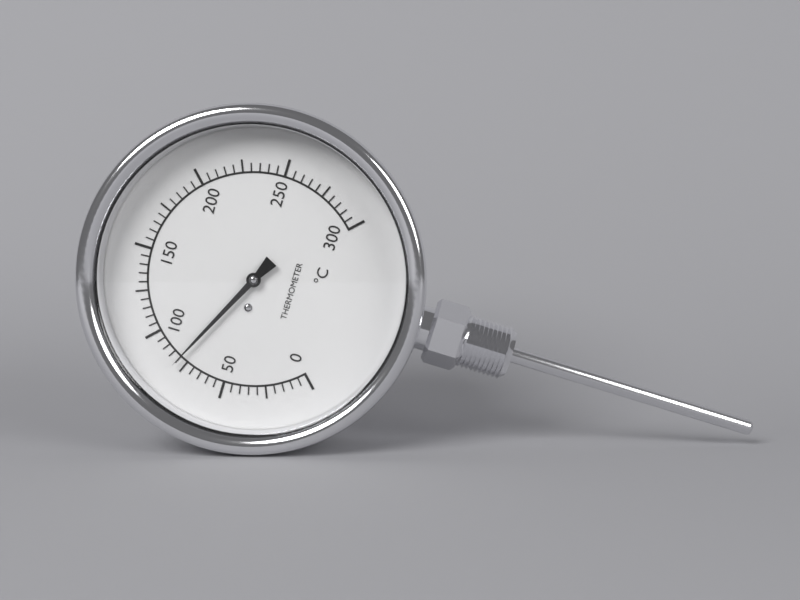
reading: 80 °C
